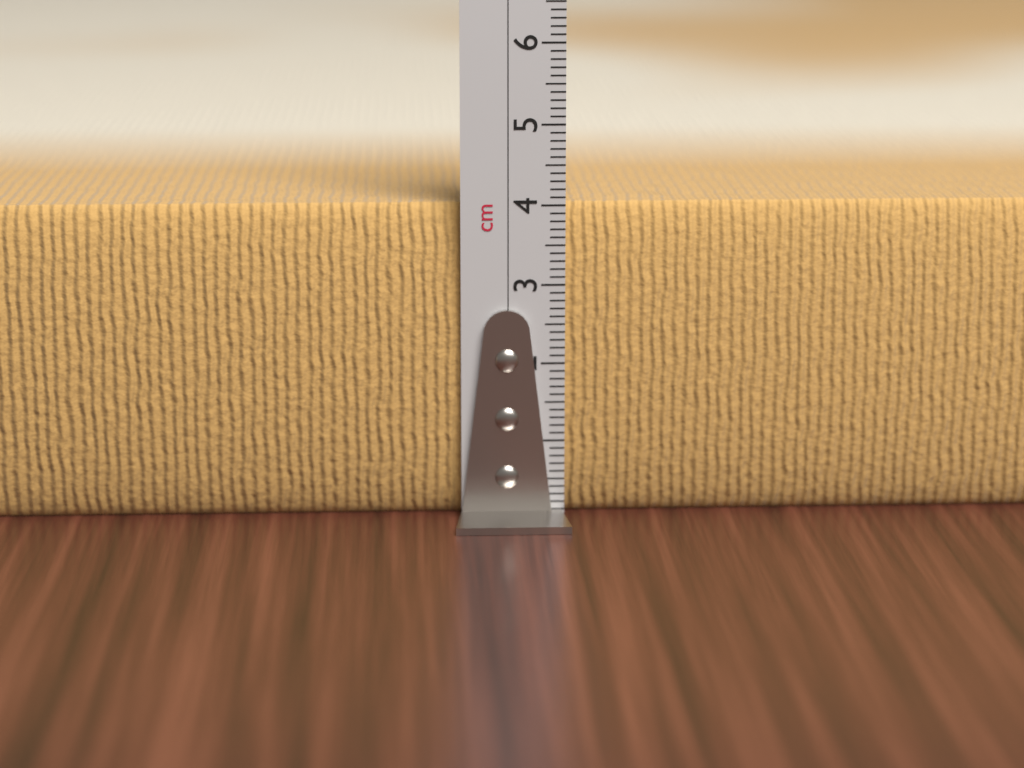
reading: 4.0 cm
